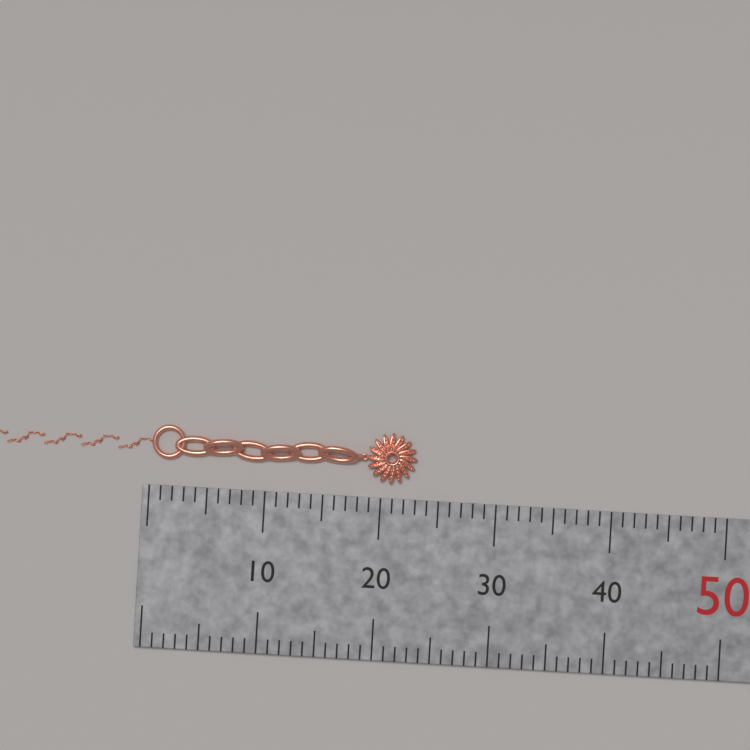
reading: 23 mm
